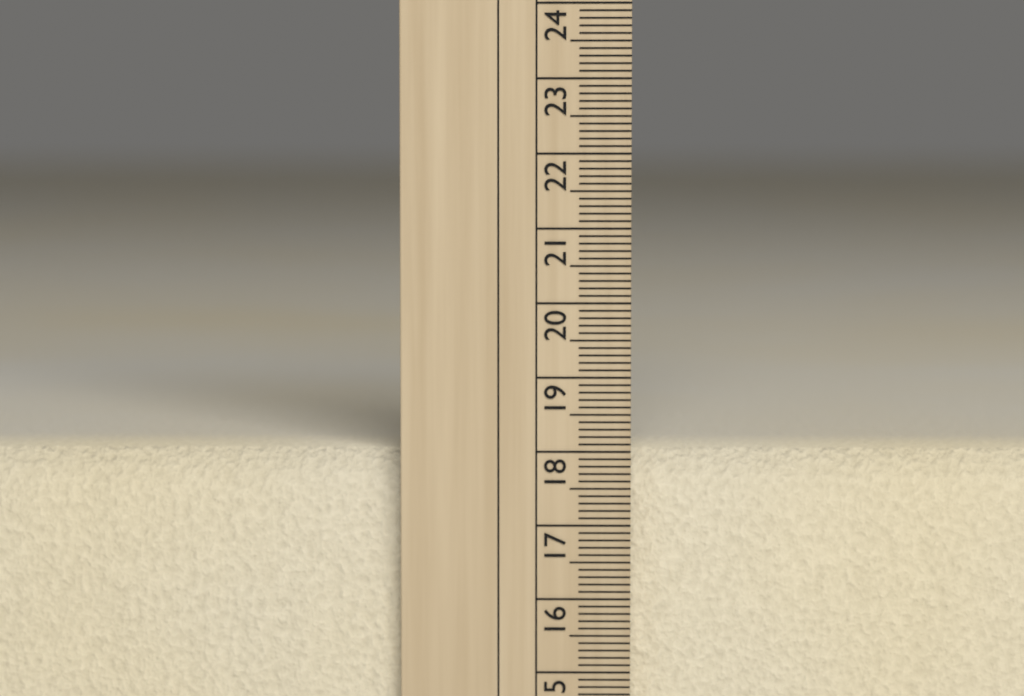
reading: 18.0 cm
